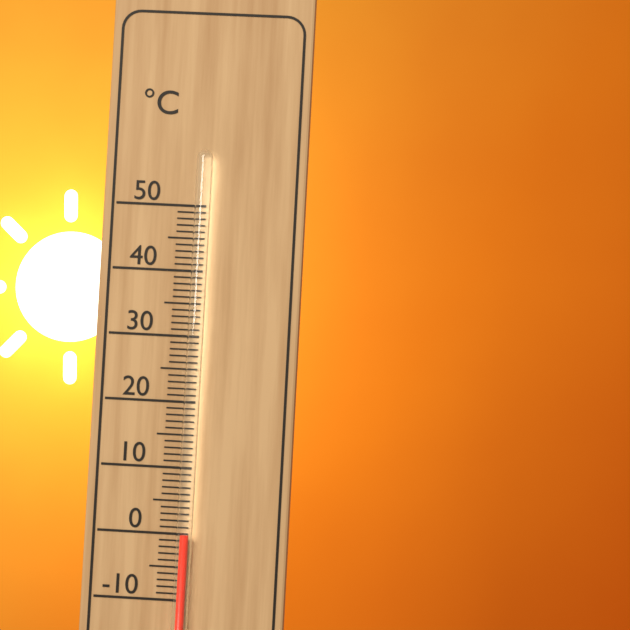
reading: 0 °C
